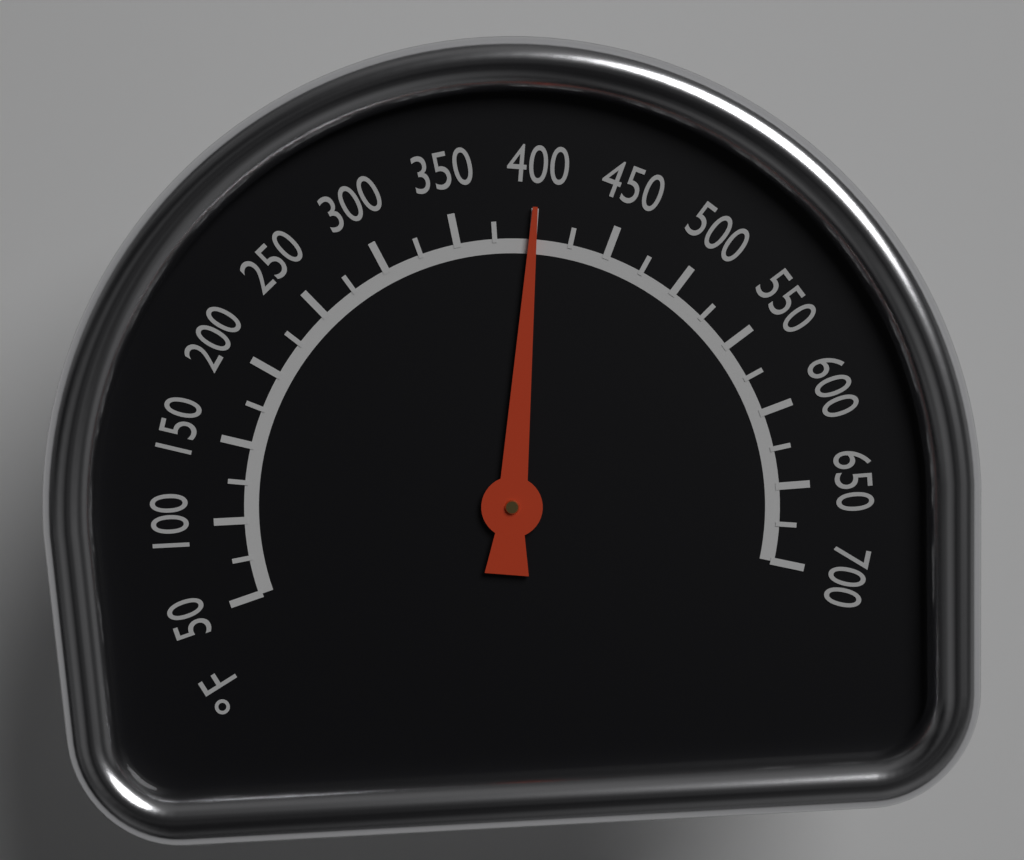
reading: 400 °F
